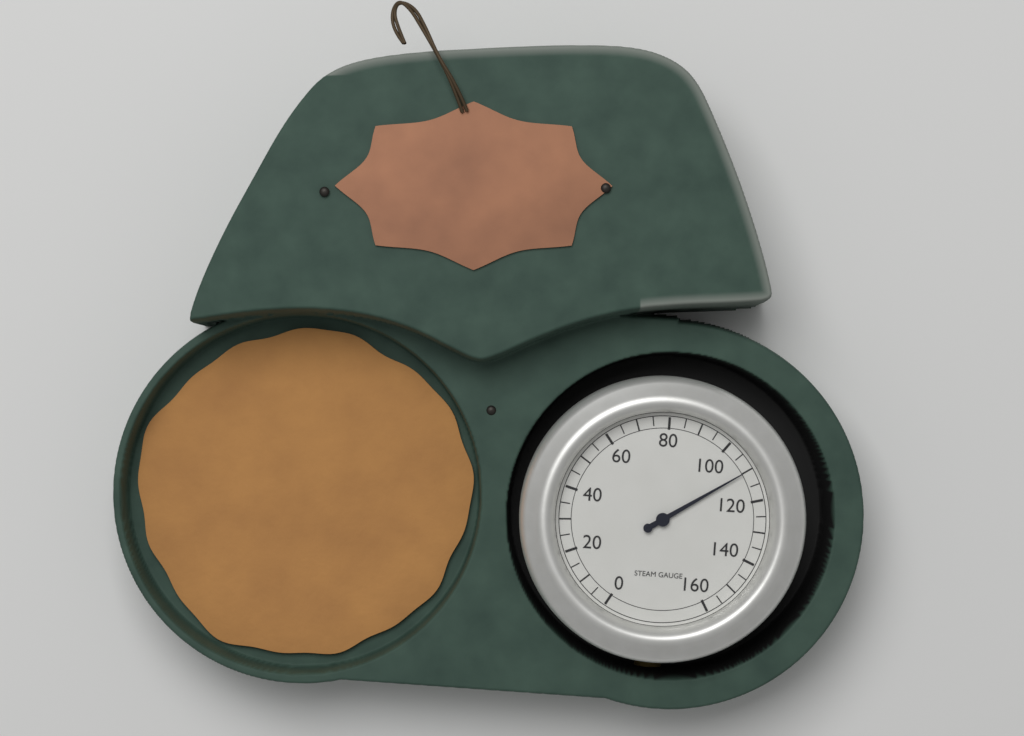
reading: 110 (no unit)
